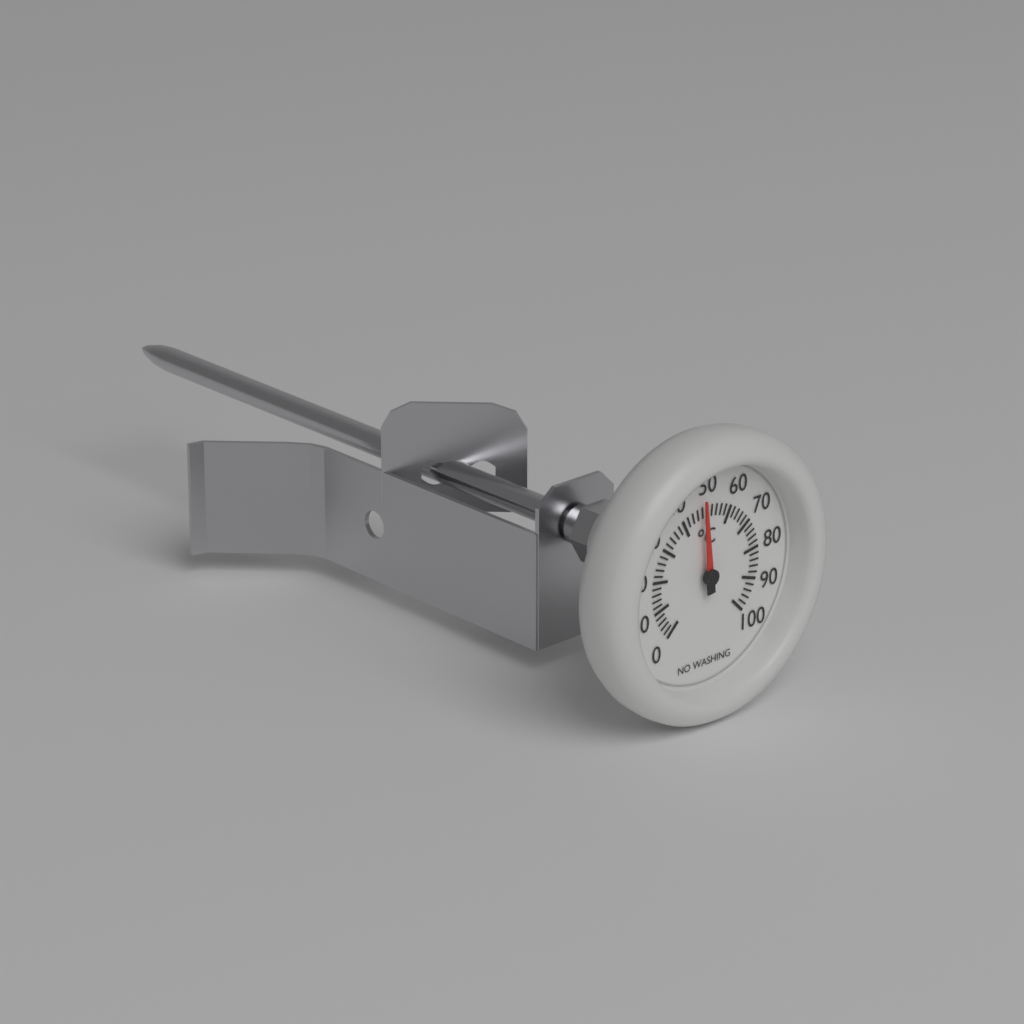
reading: 48 °C
